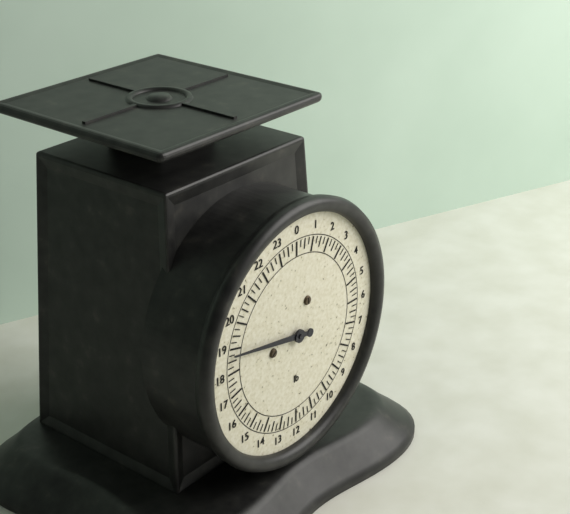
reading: 18.75 lb
